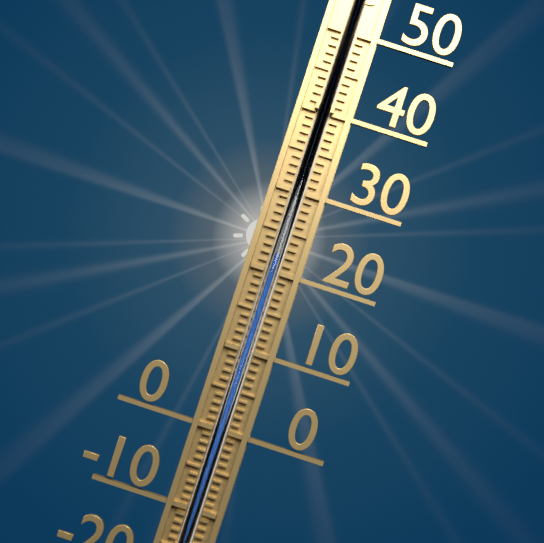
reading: 22 °C
